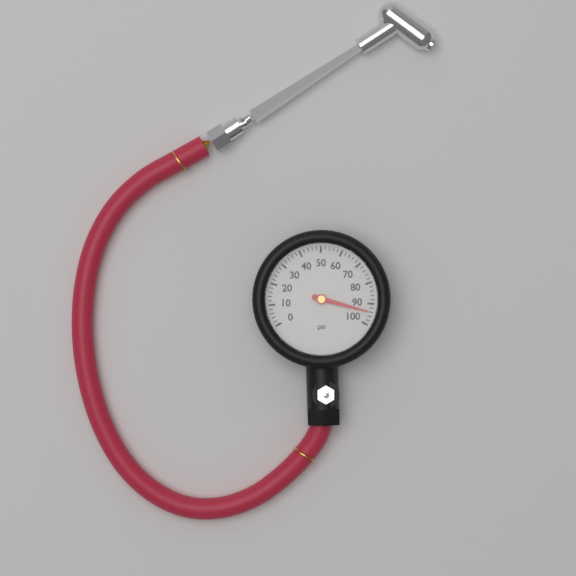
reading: 94 psi
